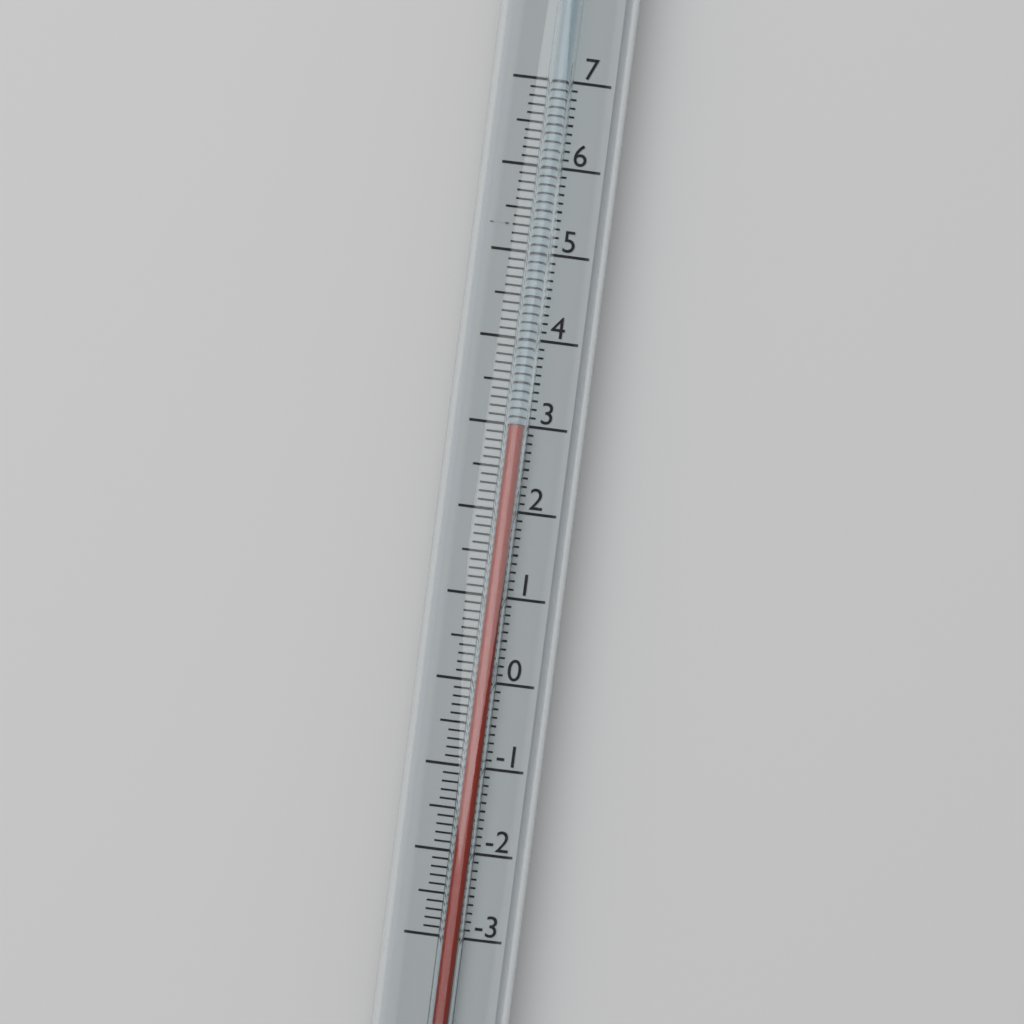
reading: 3.0 (no unit)
